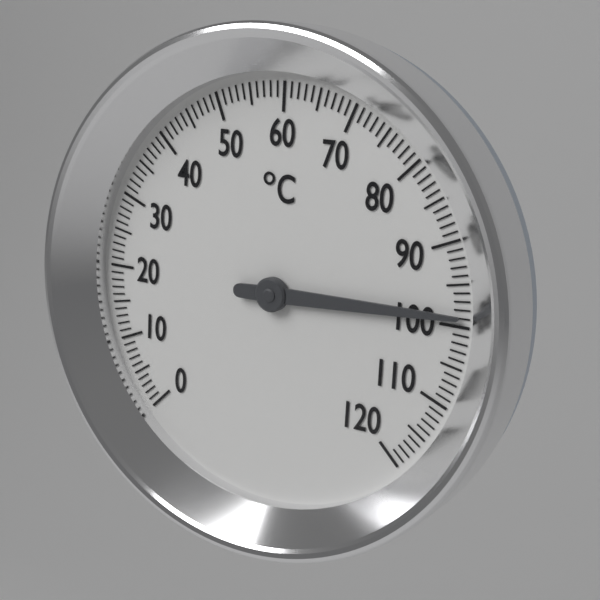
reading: 99 °C
